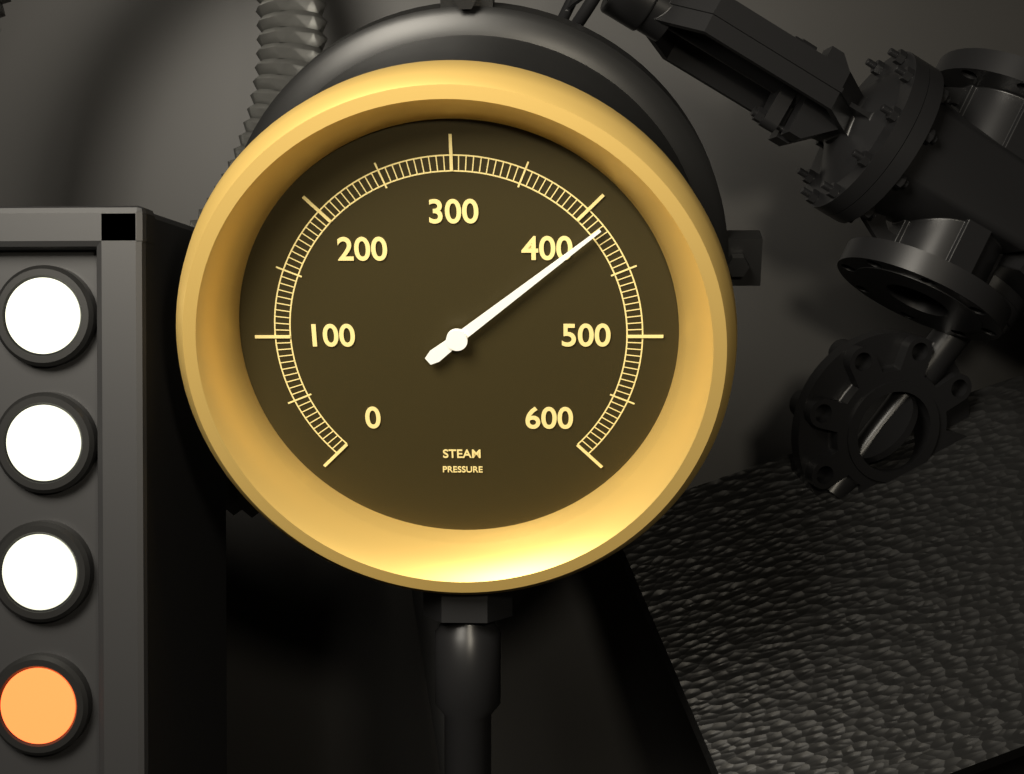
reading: 415 (no unit)
